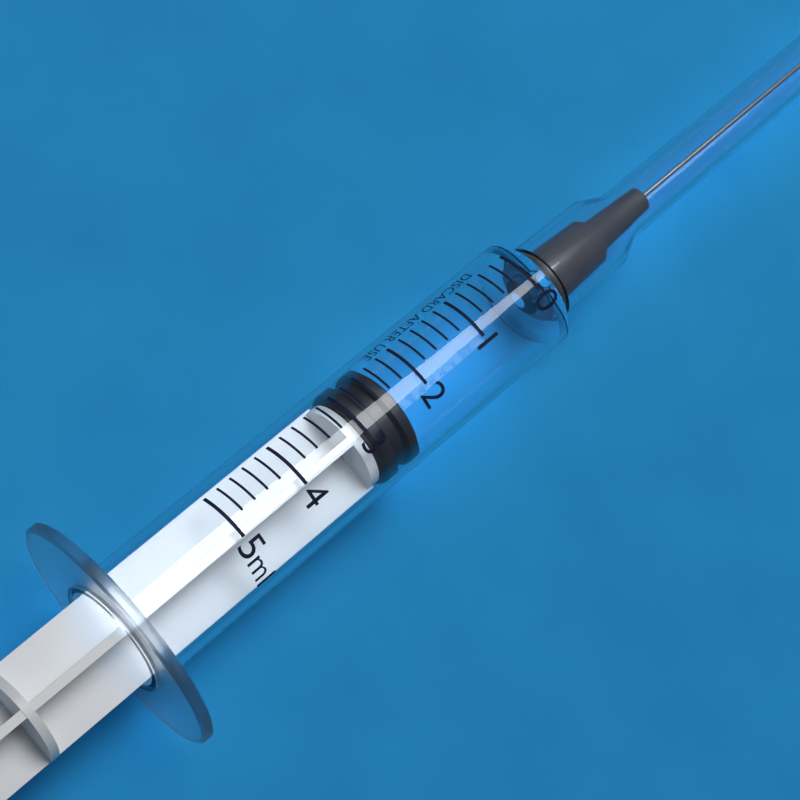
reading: 2.4 ml
